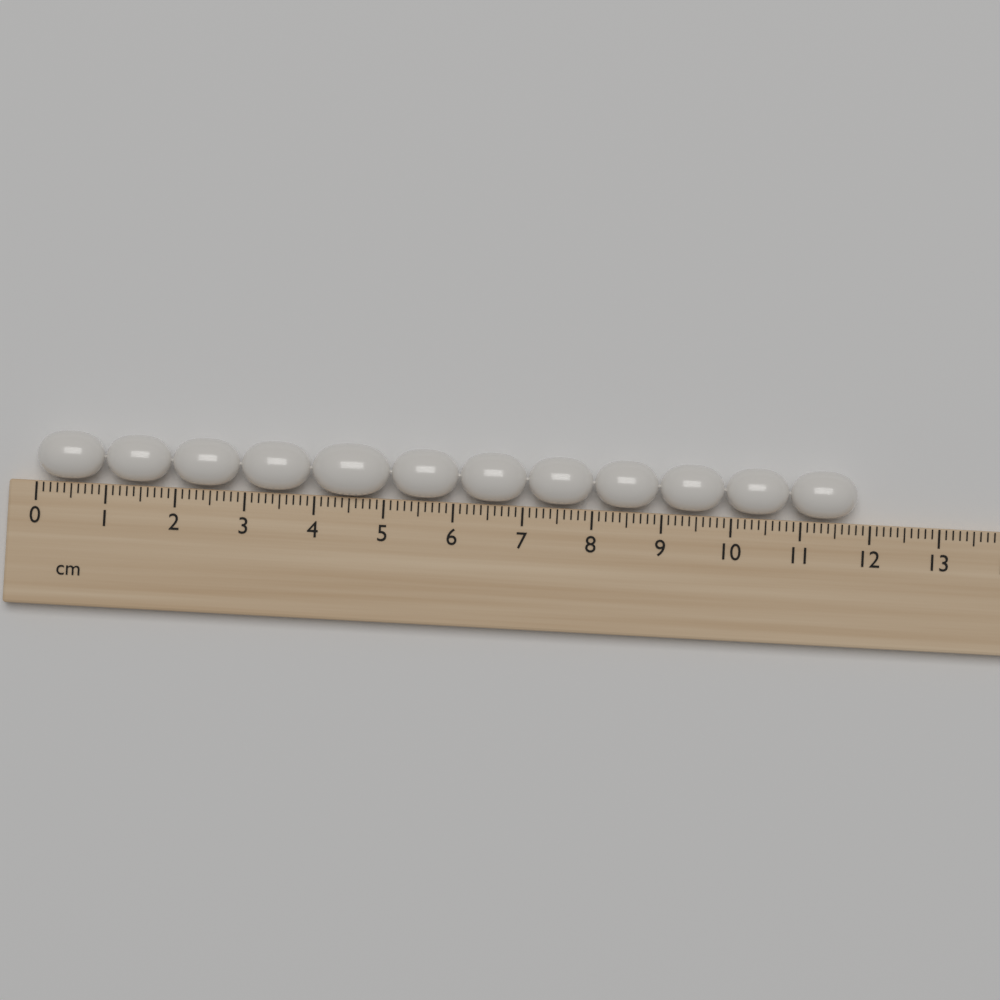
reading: 11.8 cm
